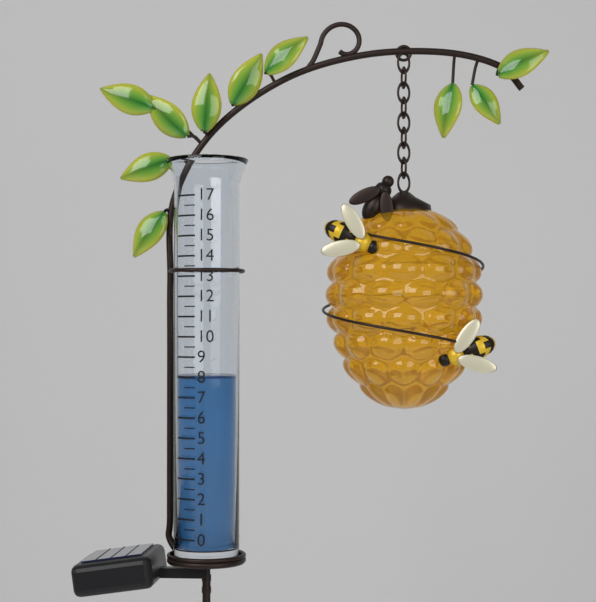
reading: 8.0 (no unit)
